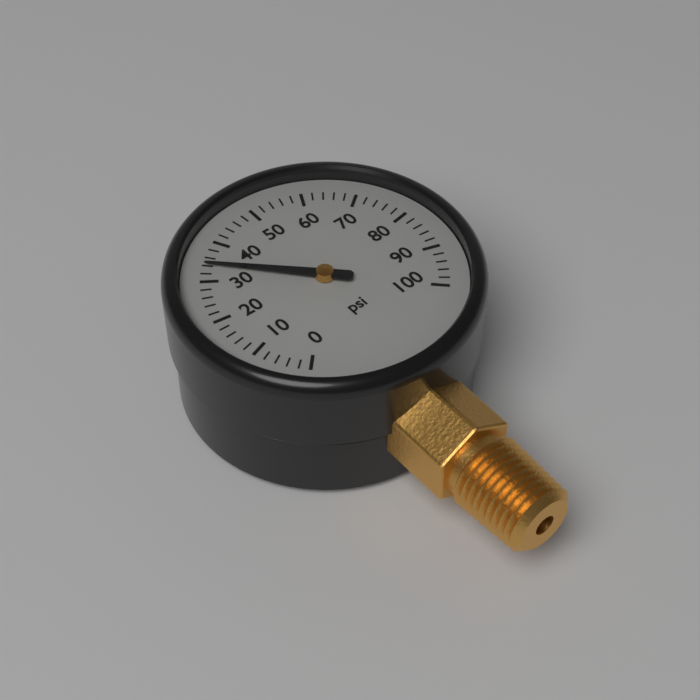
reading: 34 psi
